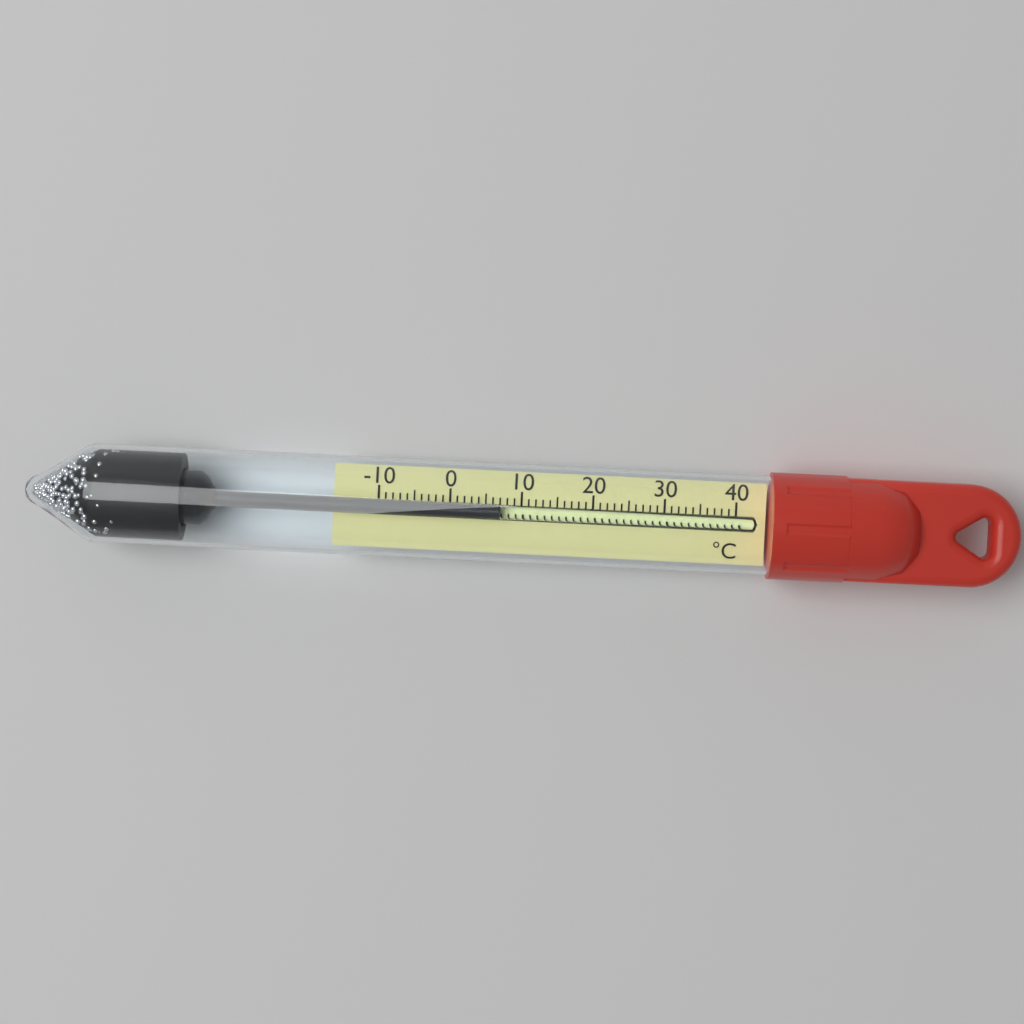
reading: 7 °C
